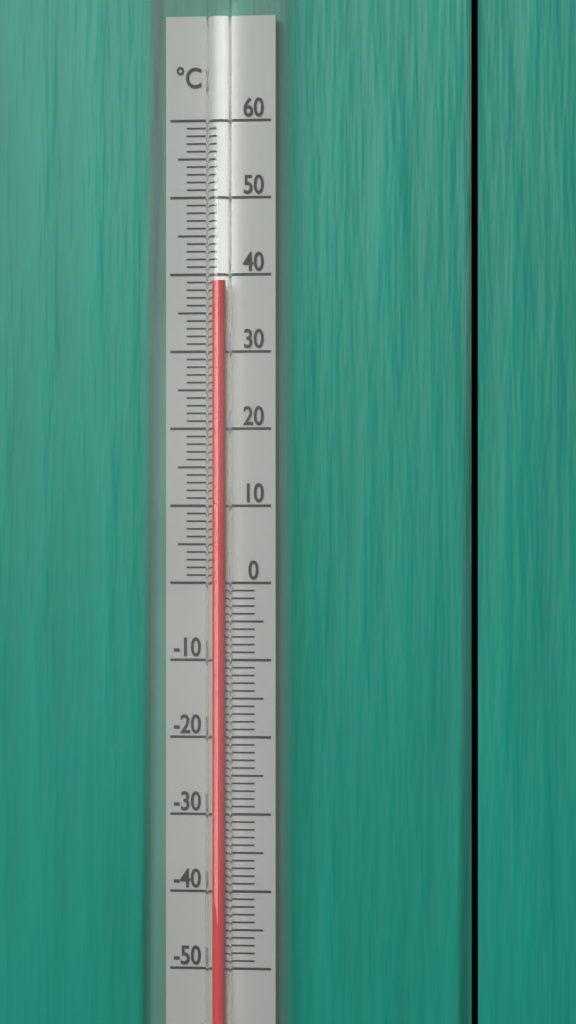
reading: 39 °C
